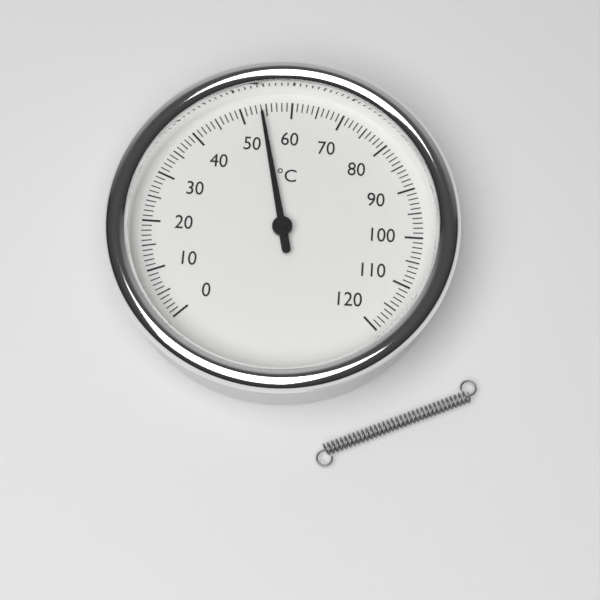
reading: 54 °C
